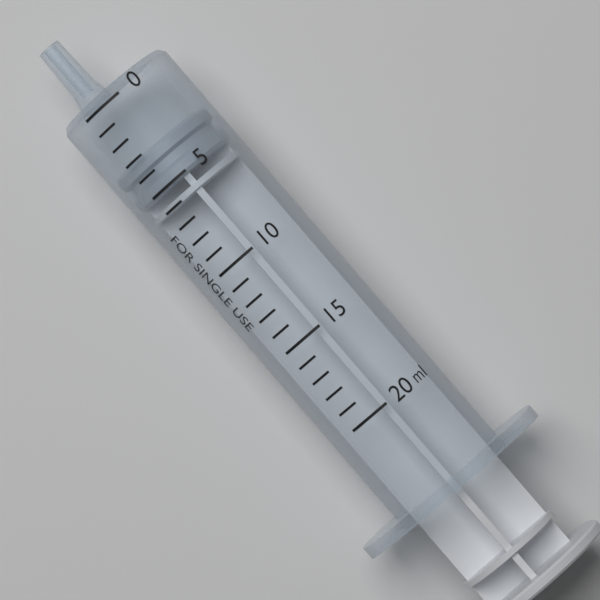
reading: 3 ml
